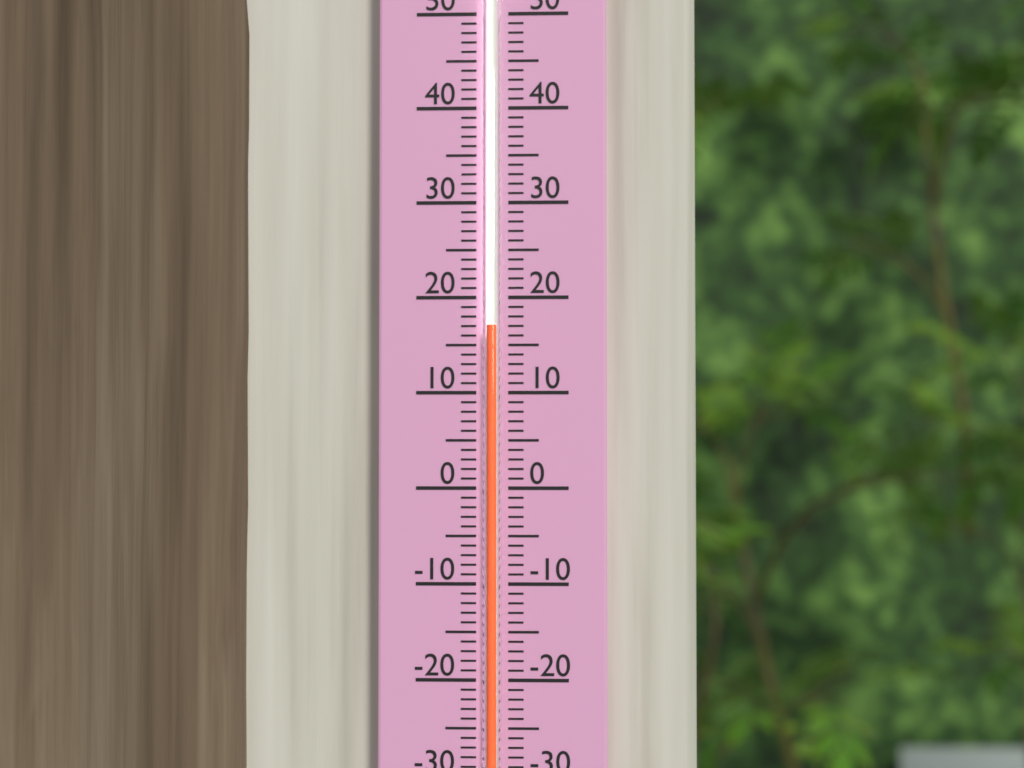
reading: 17 (no unit)
